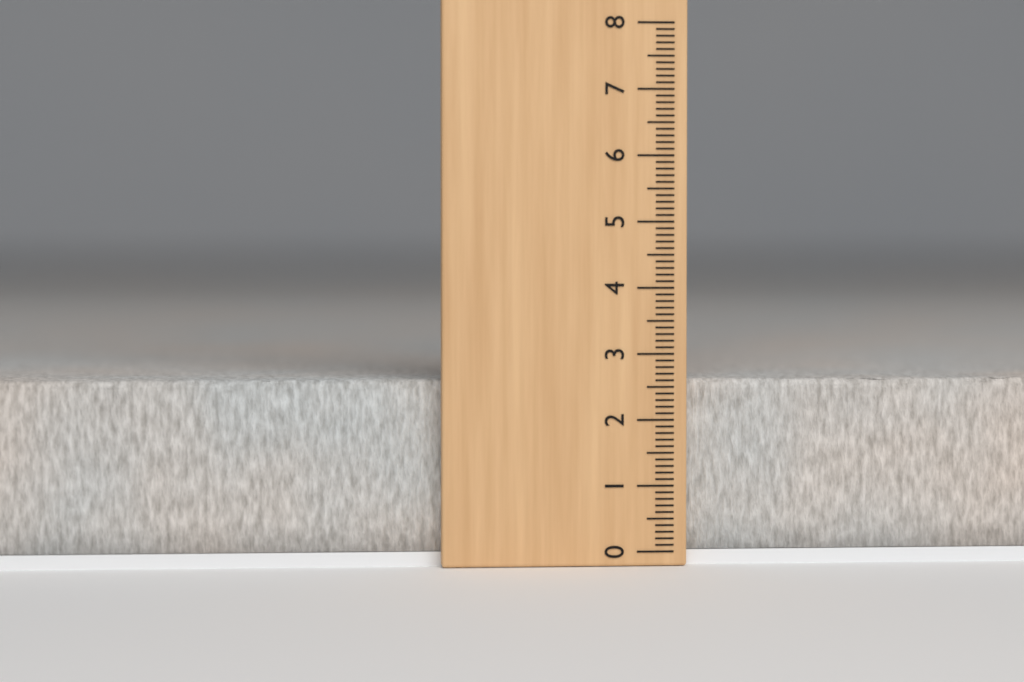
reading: 2.6 (no unit)
